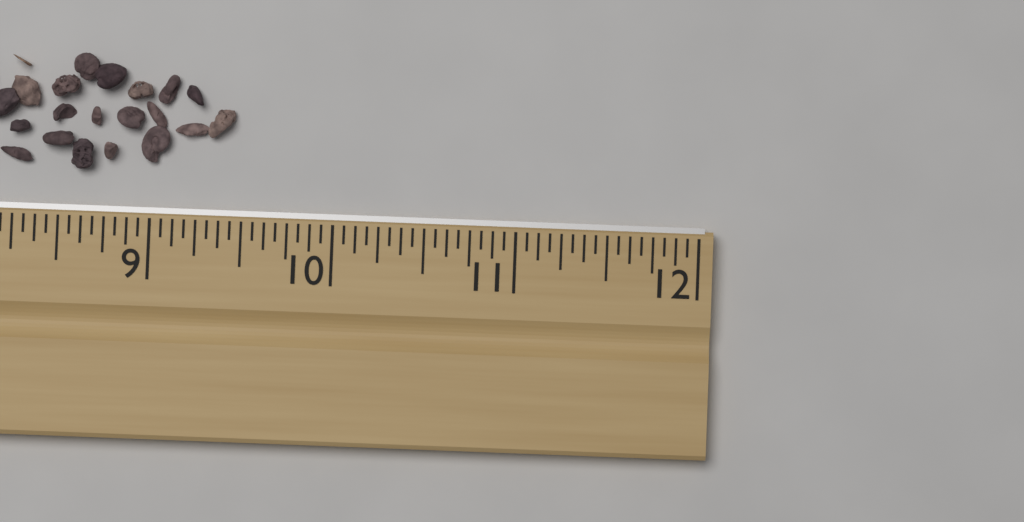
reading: 9.4375 in
